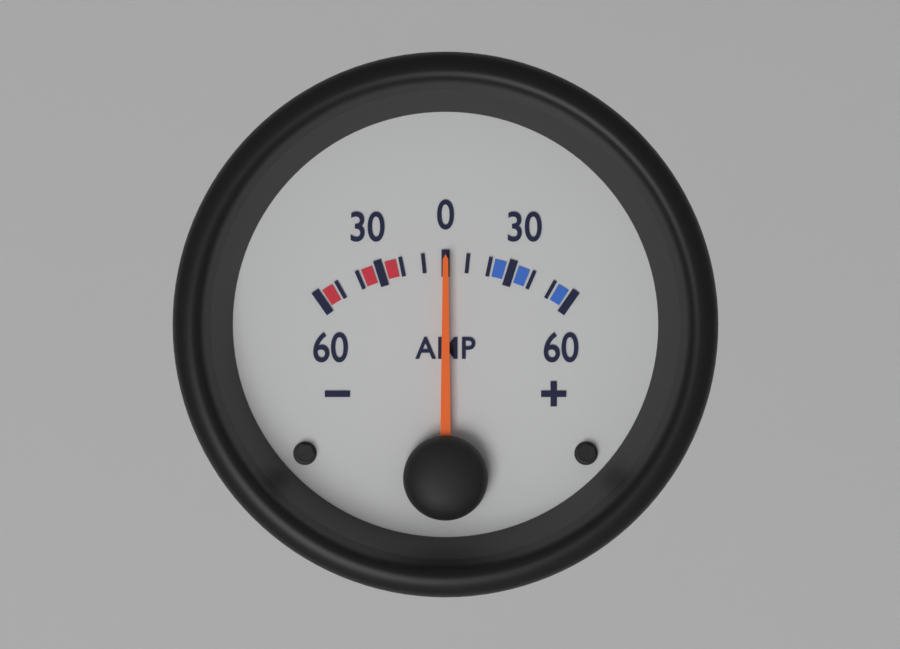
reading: 0 A
